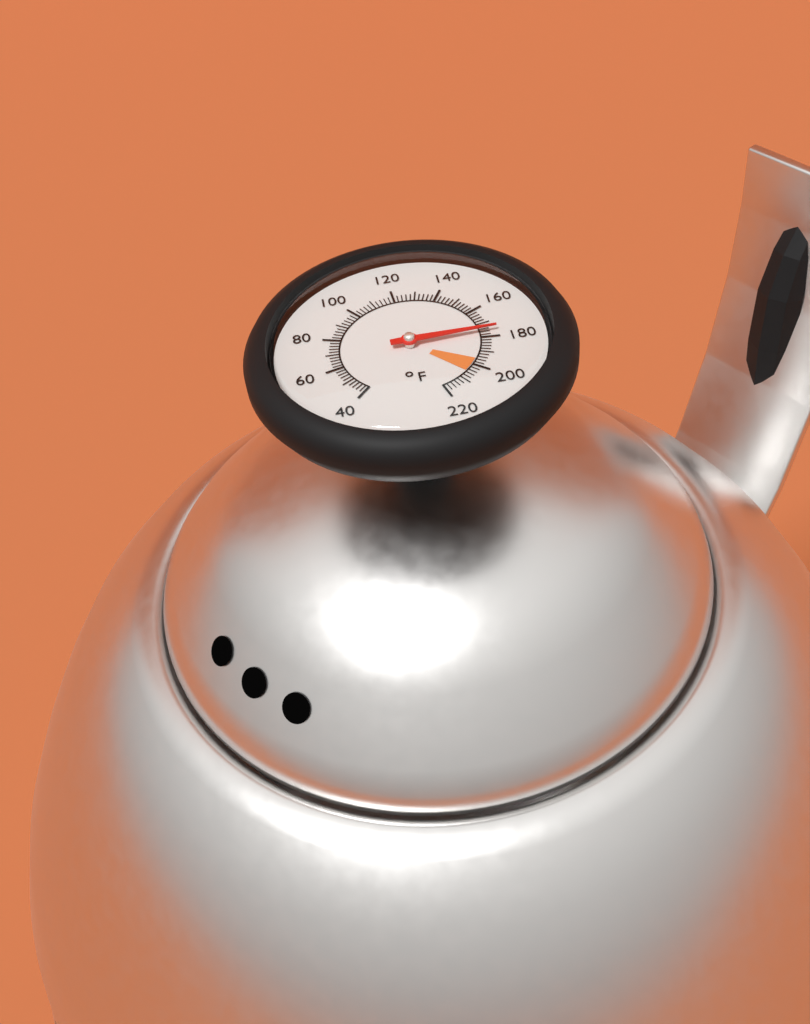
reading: 176 °F
